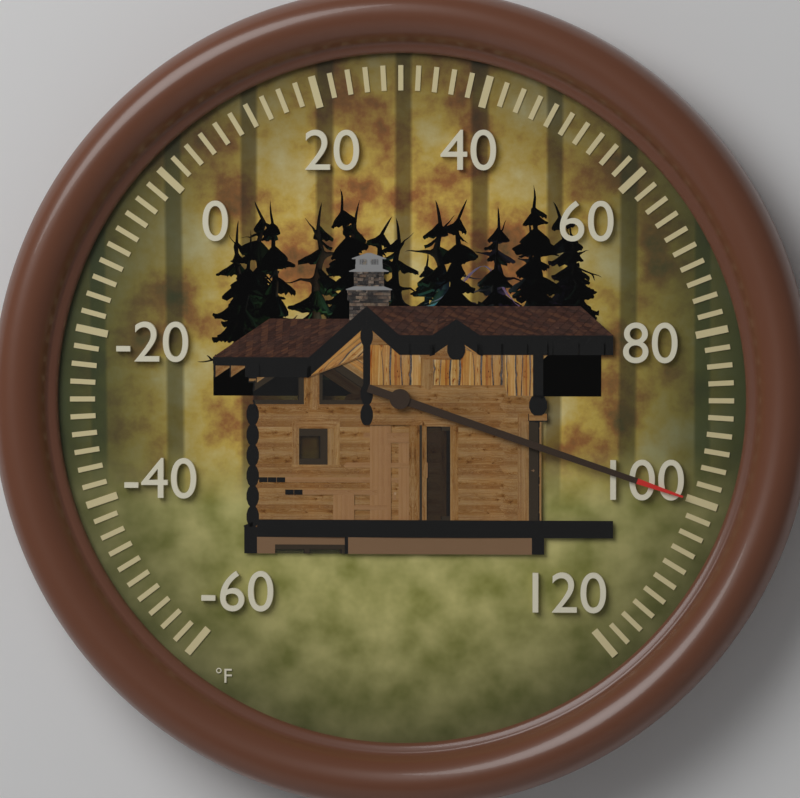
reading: 100 °F
